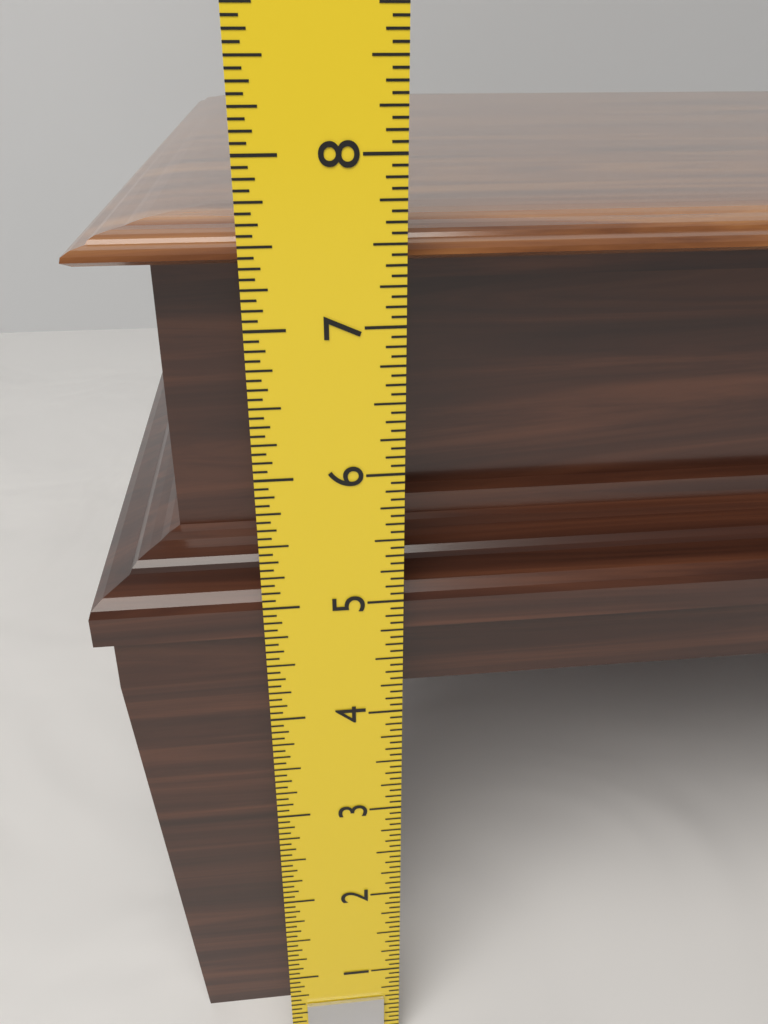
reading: 7.5625 in
